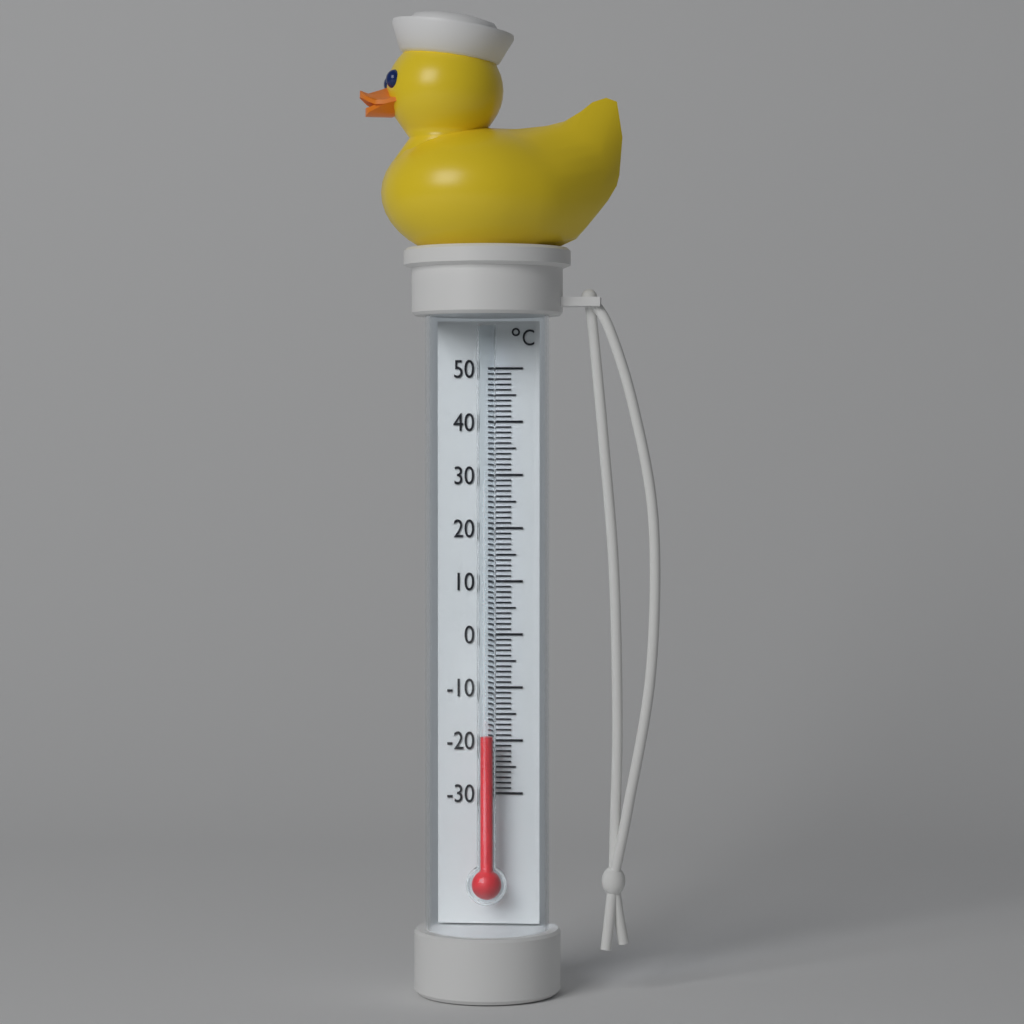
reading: -19 °C
